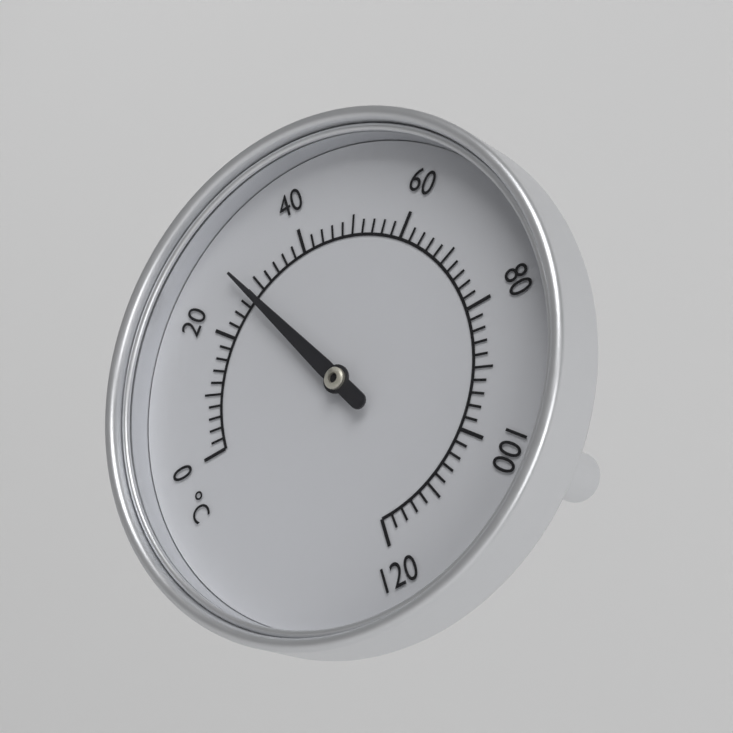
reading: 28 °C
